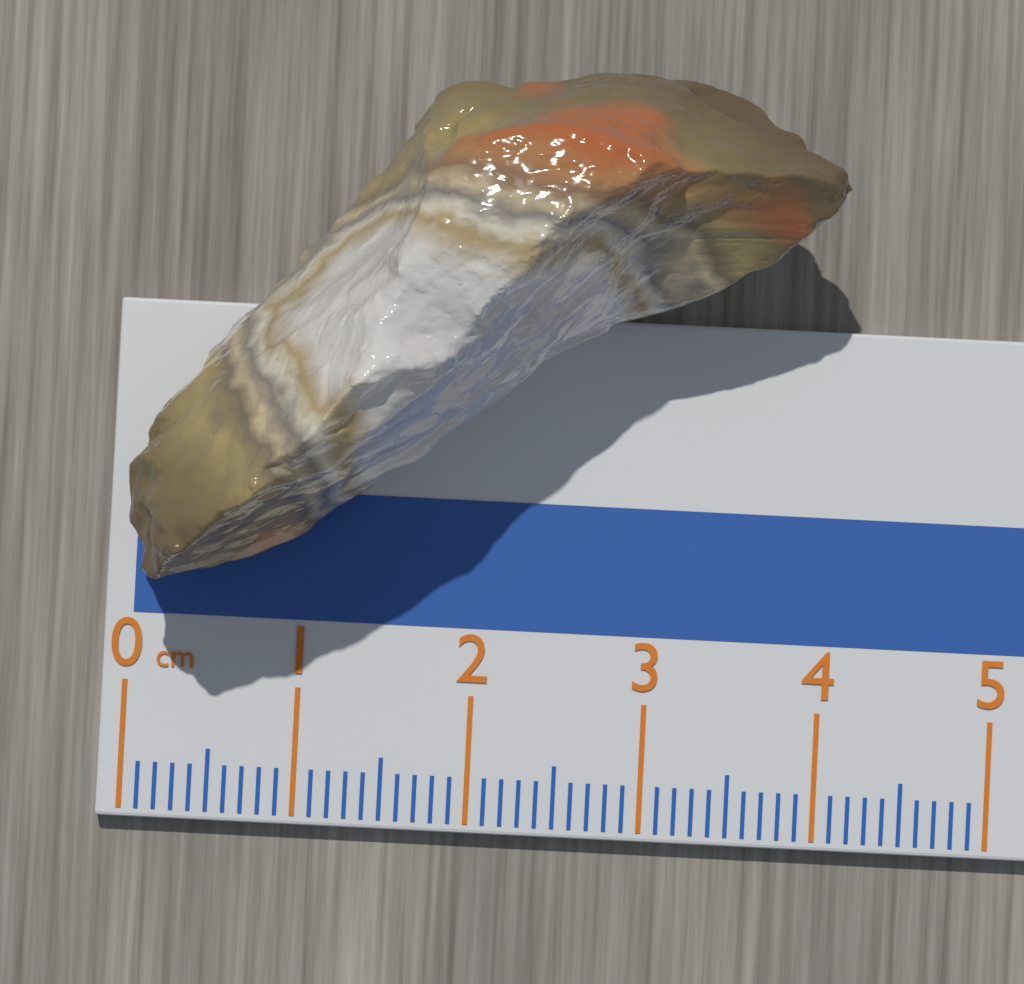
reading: 4.0 cm
